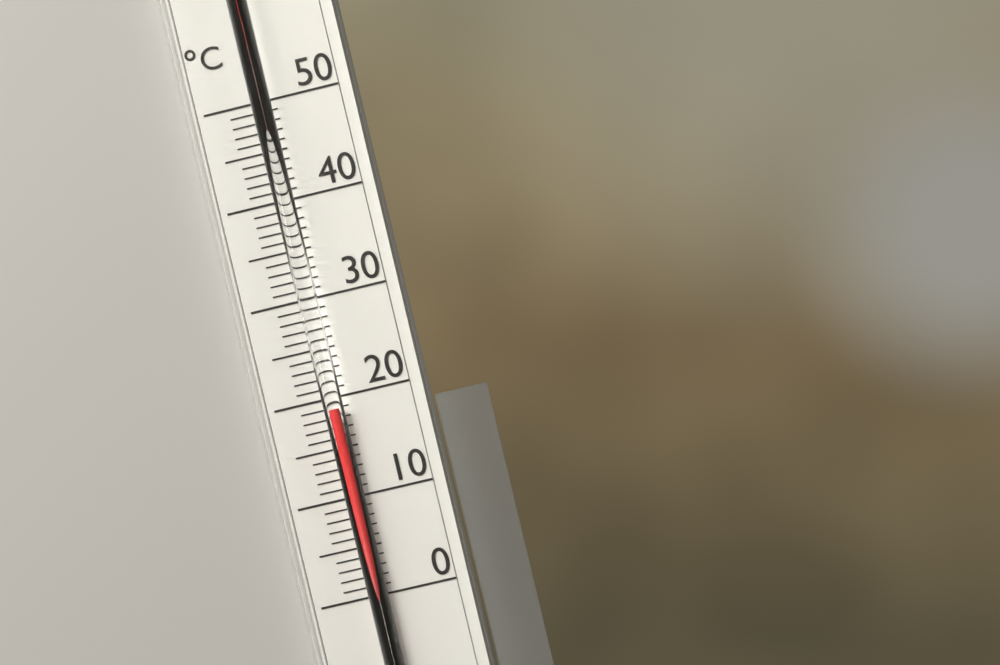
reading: 19 °C
